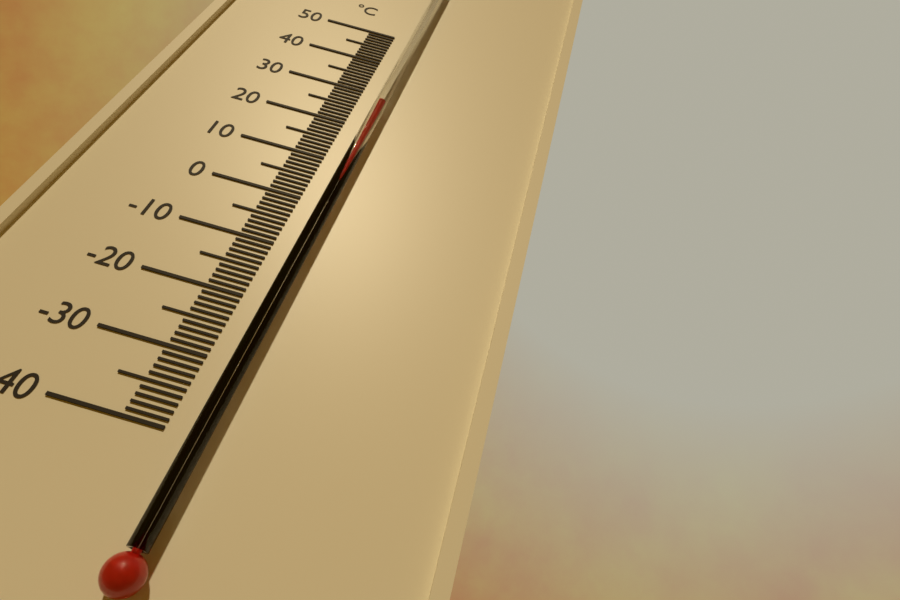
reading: 26 °C
